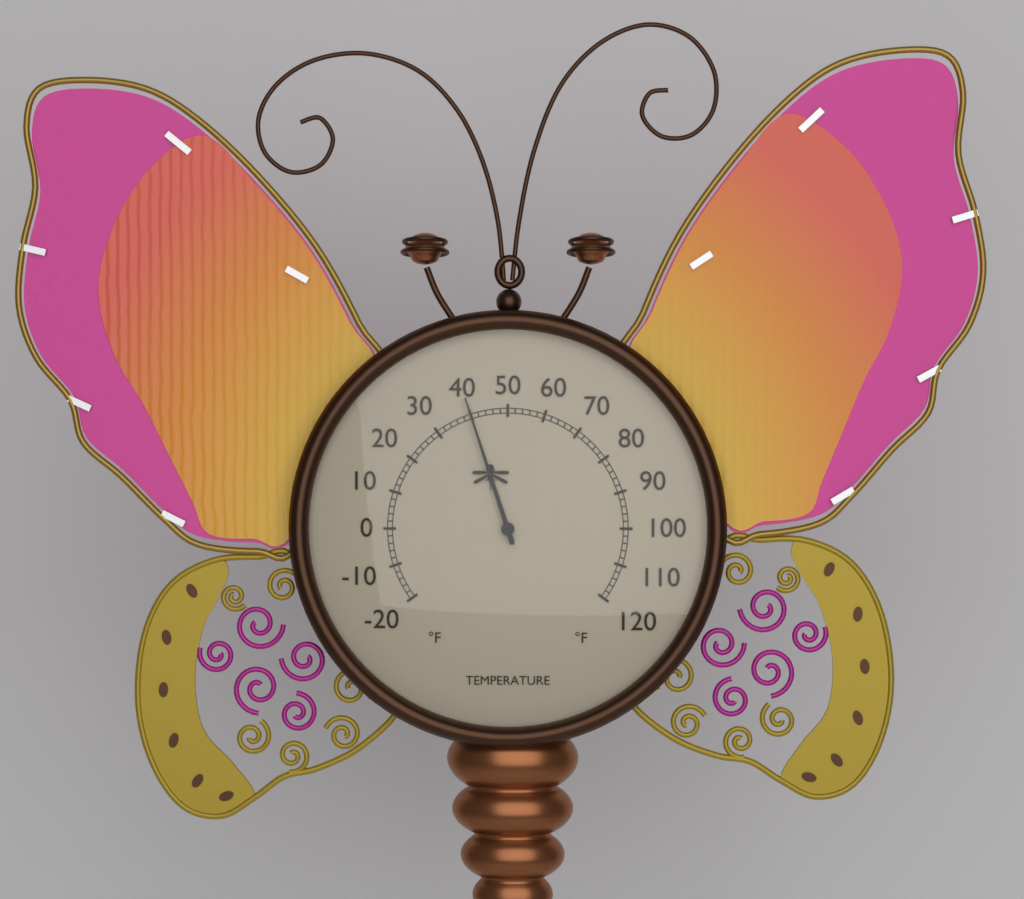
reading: 40 °F
